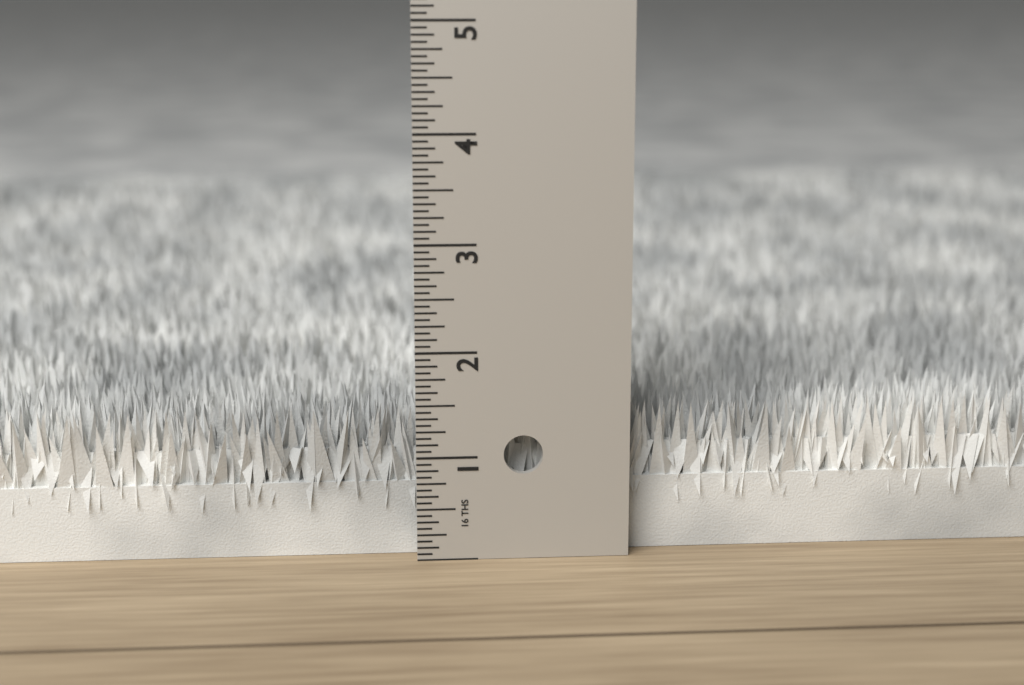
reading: 1.4375 in
